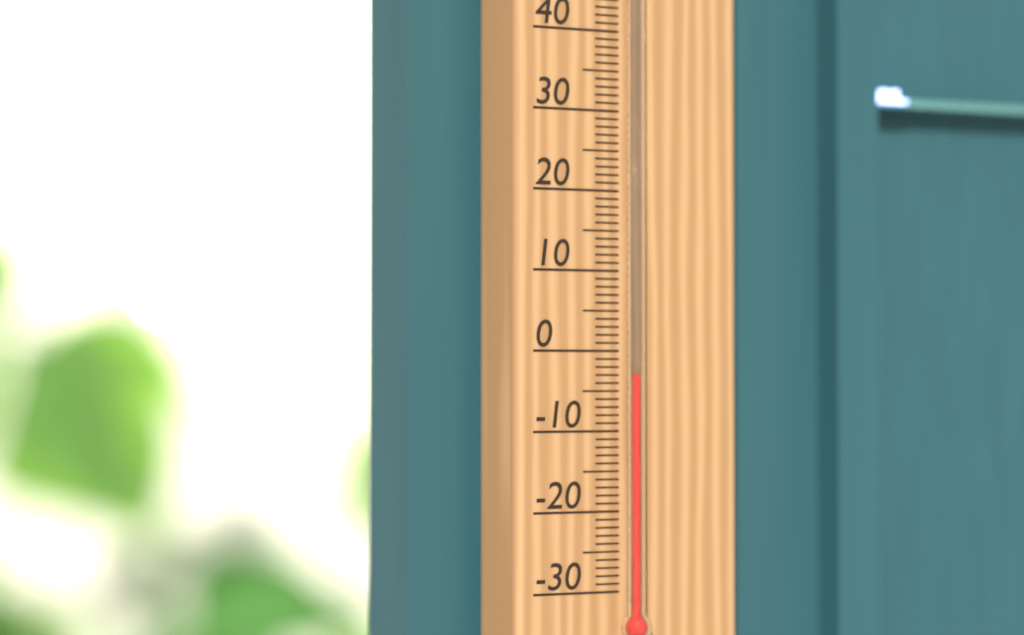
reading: -3 °C
